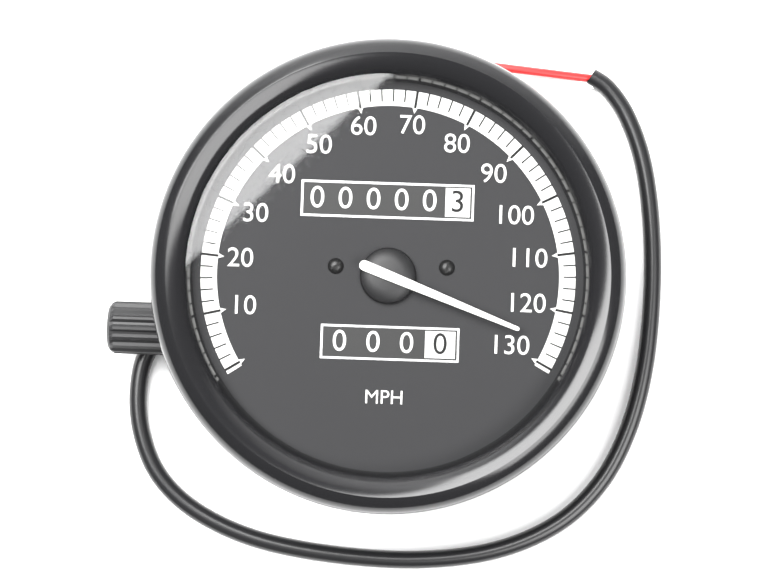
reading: 126 MPH
